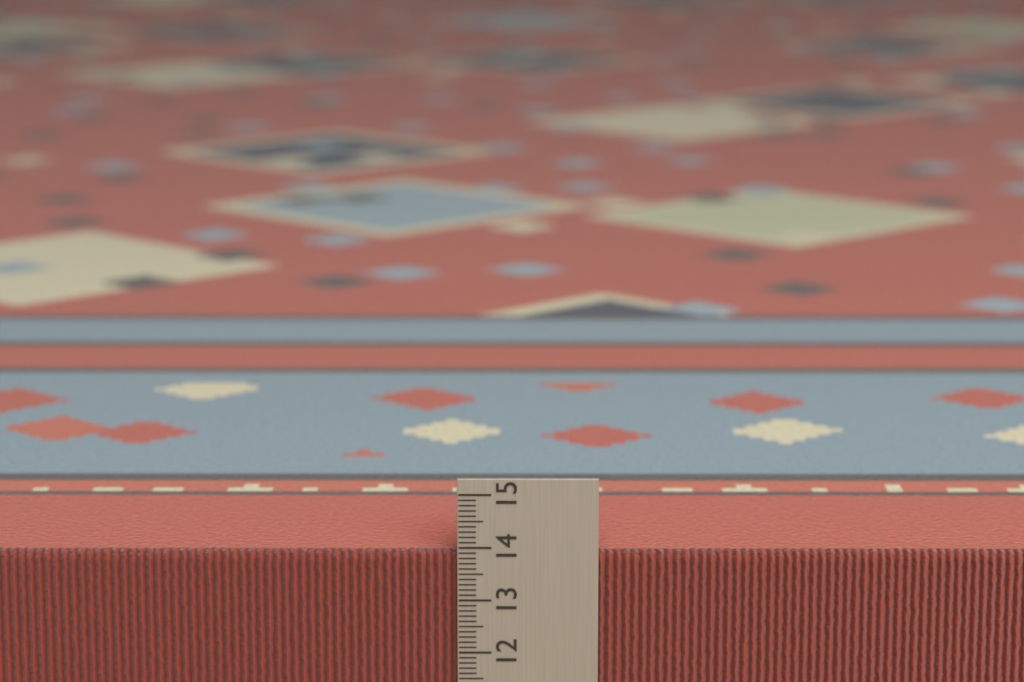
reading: 13.9 cm
